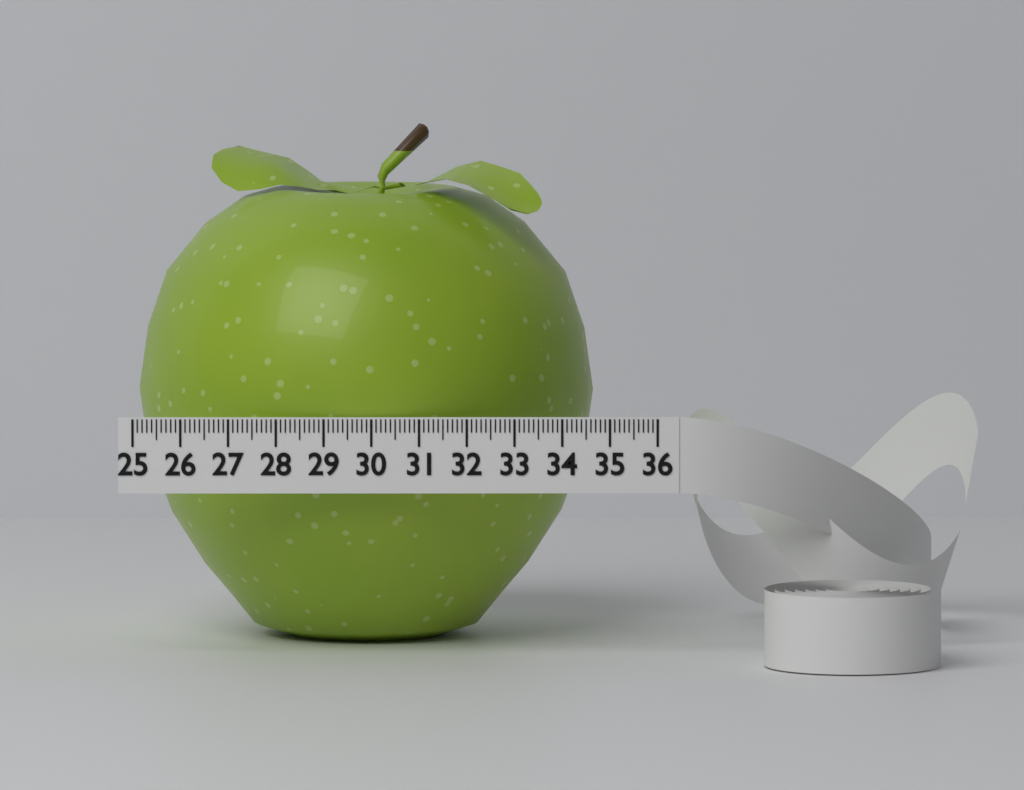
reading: 34.7 (no unit)
